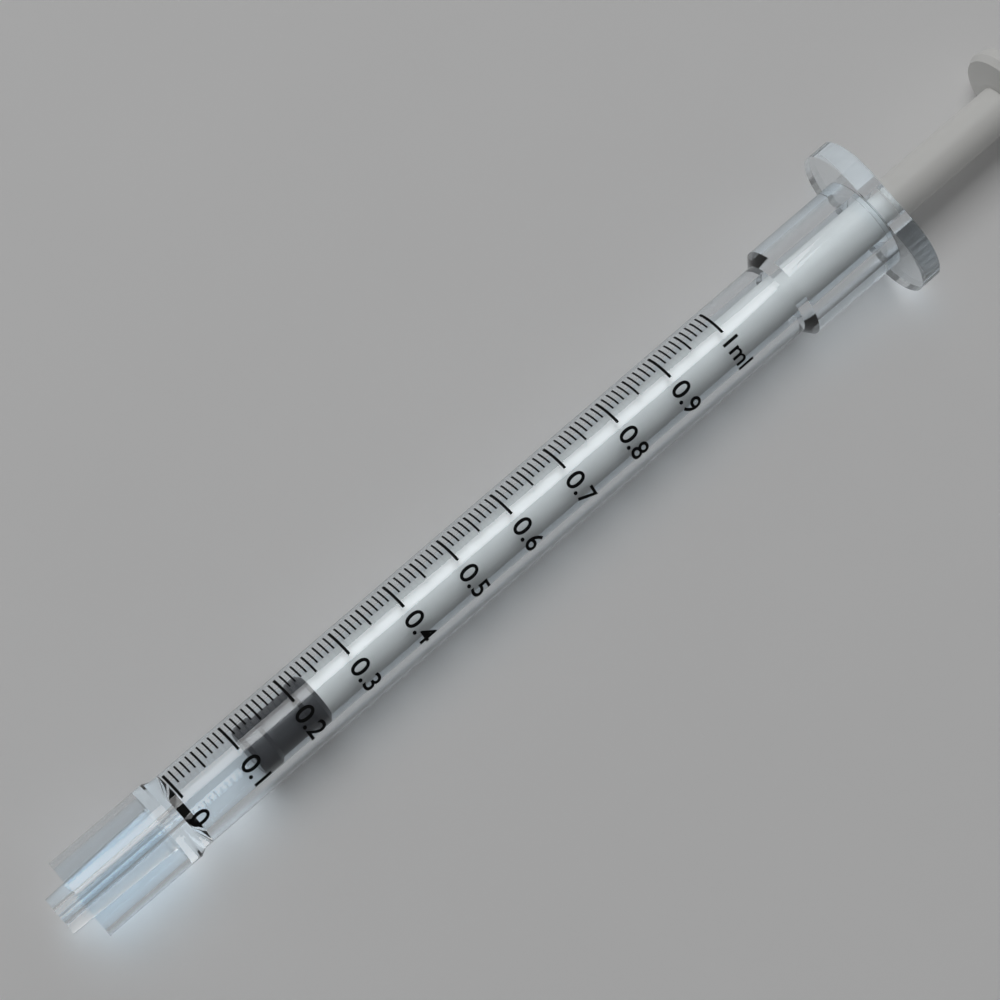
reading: 0.11 ml
